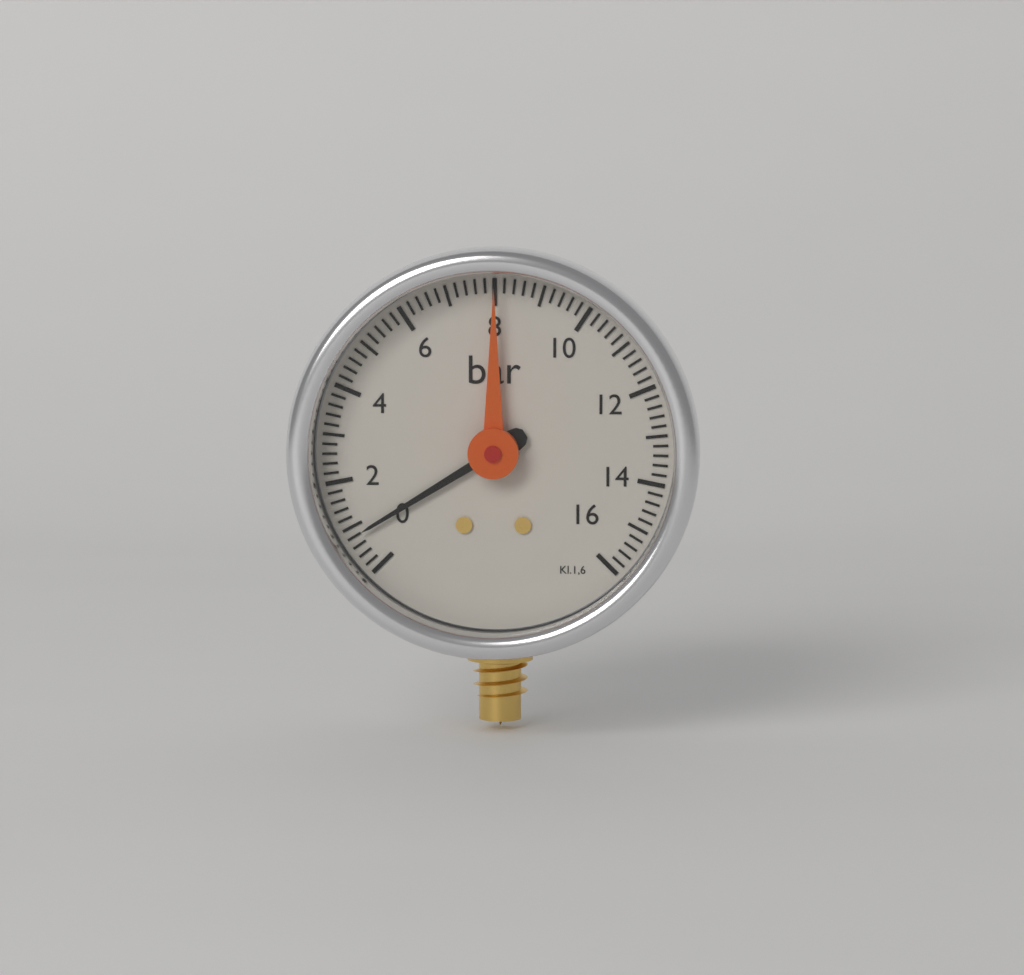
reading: 0.8 bar
